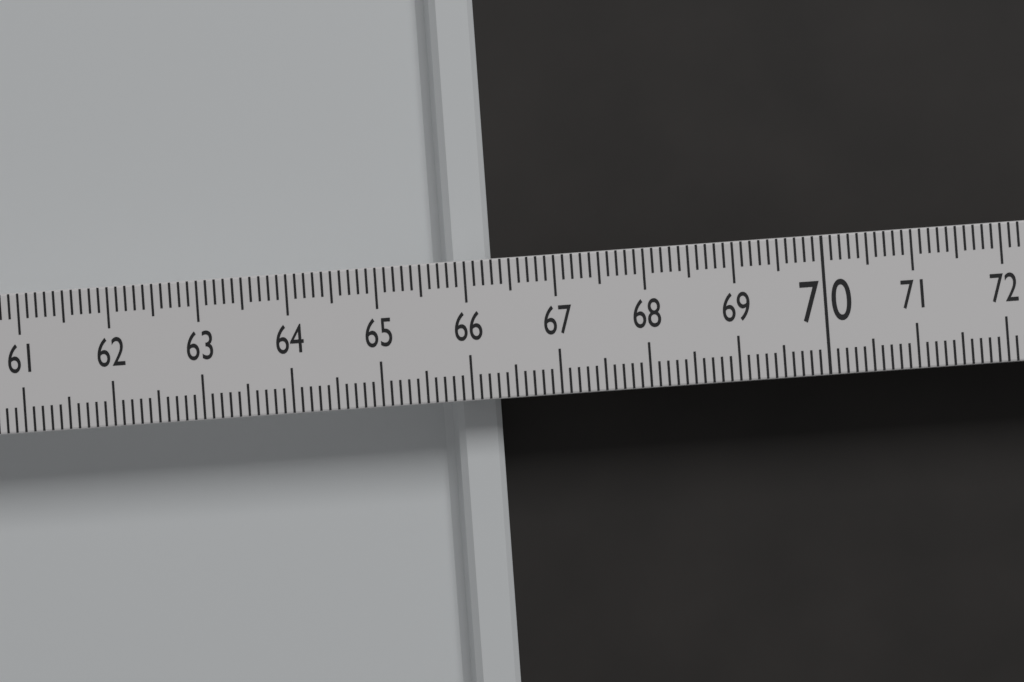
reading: 66.3 (no unit)
